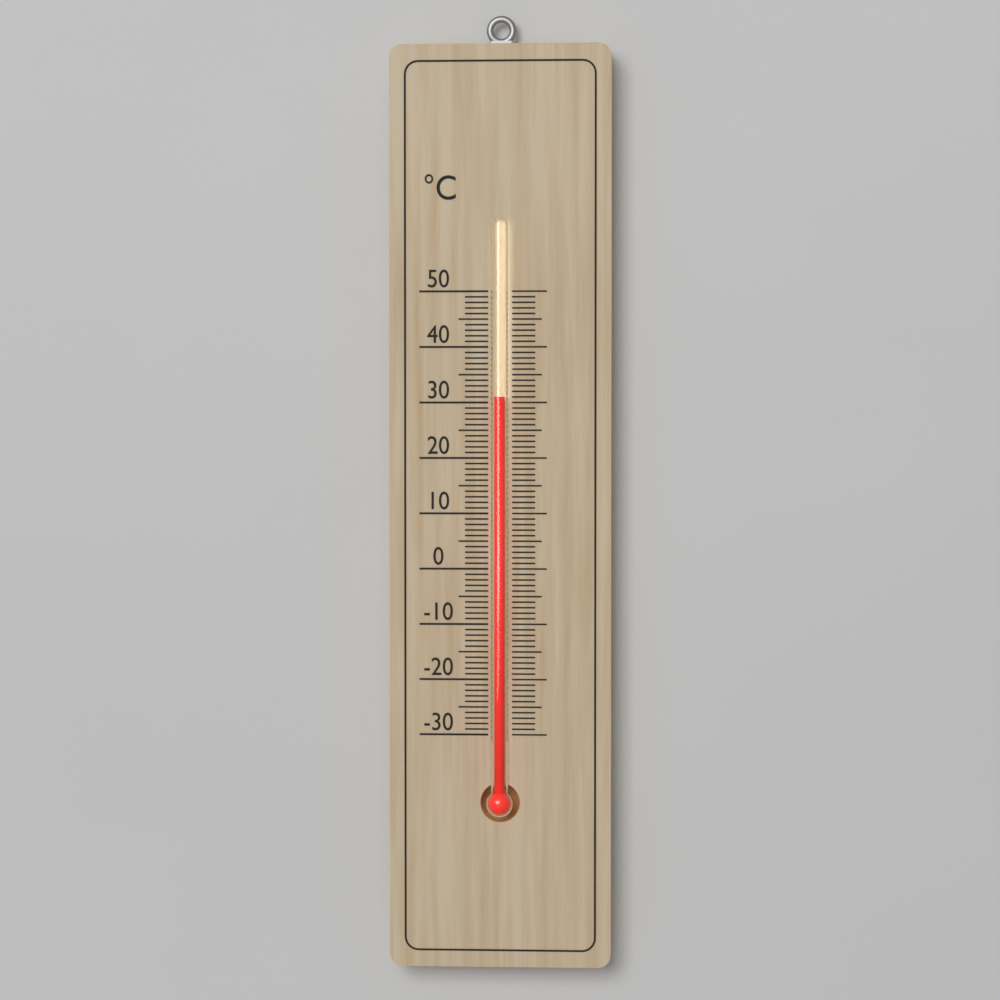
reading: 31 °C
